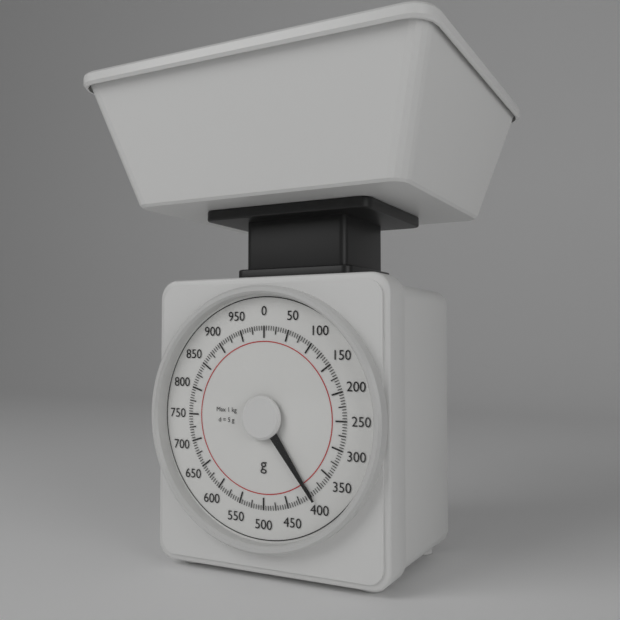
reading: 400 g
